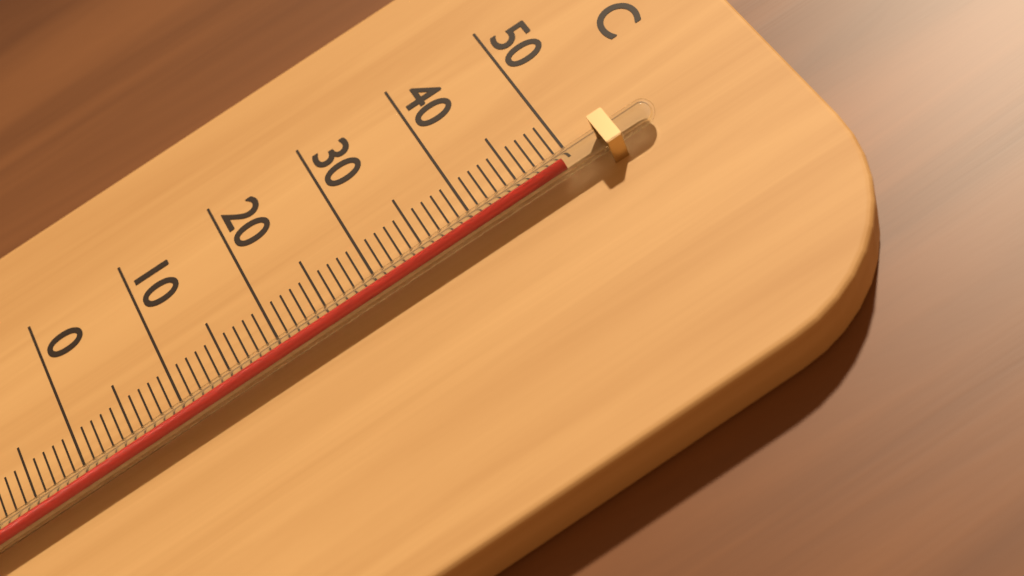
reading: 49 °C
